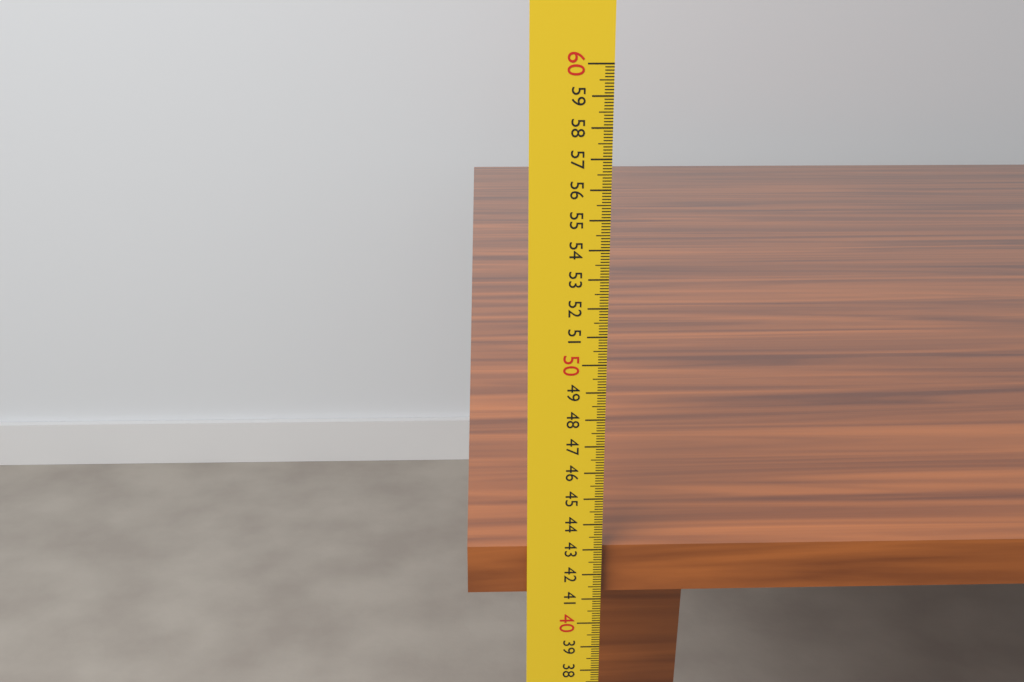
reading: 43.0 cm
